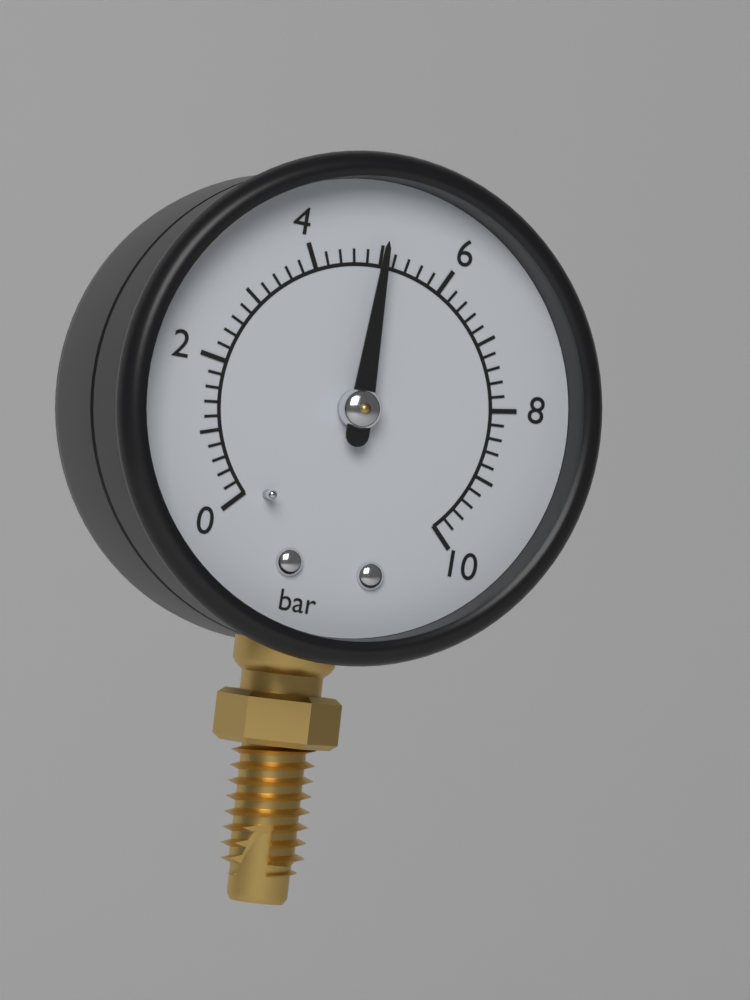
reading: 5.0 bar
